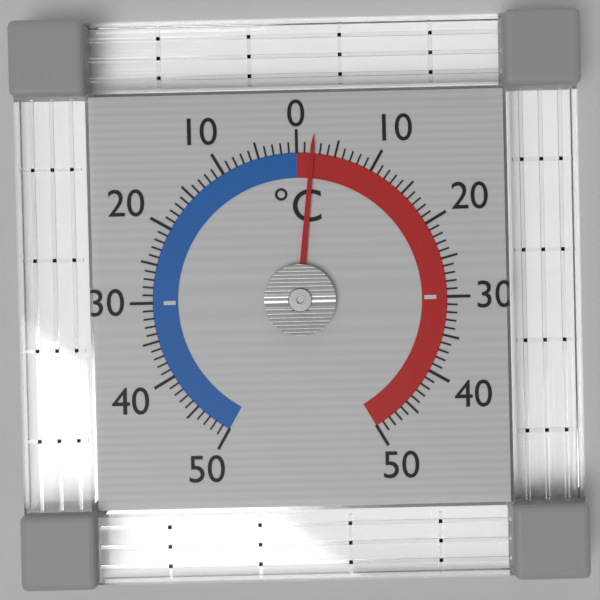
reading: 2 °C
